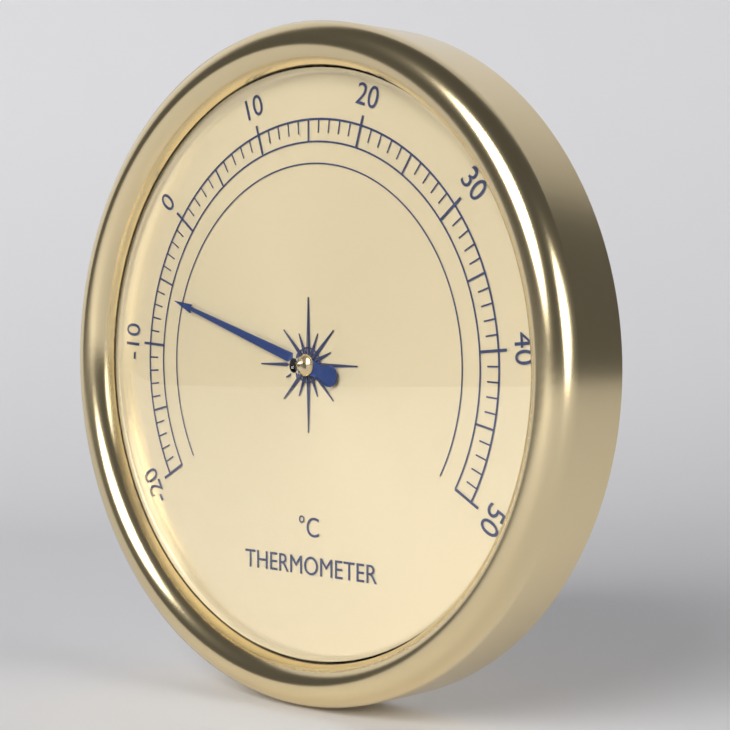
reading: -6 °C
